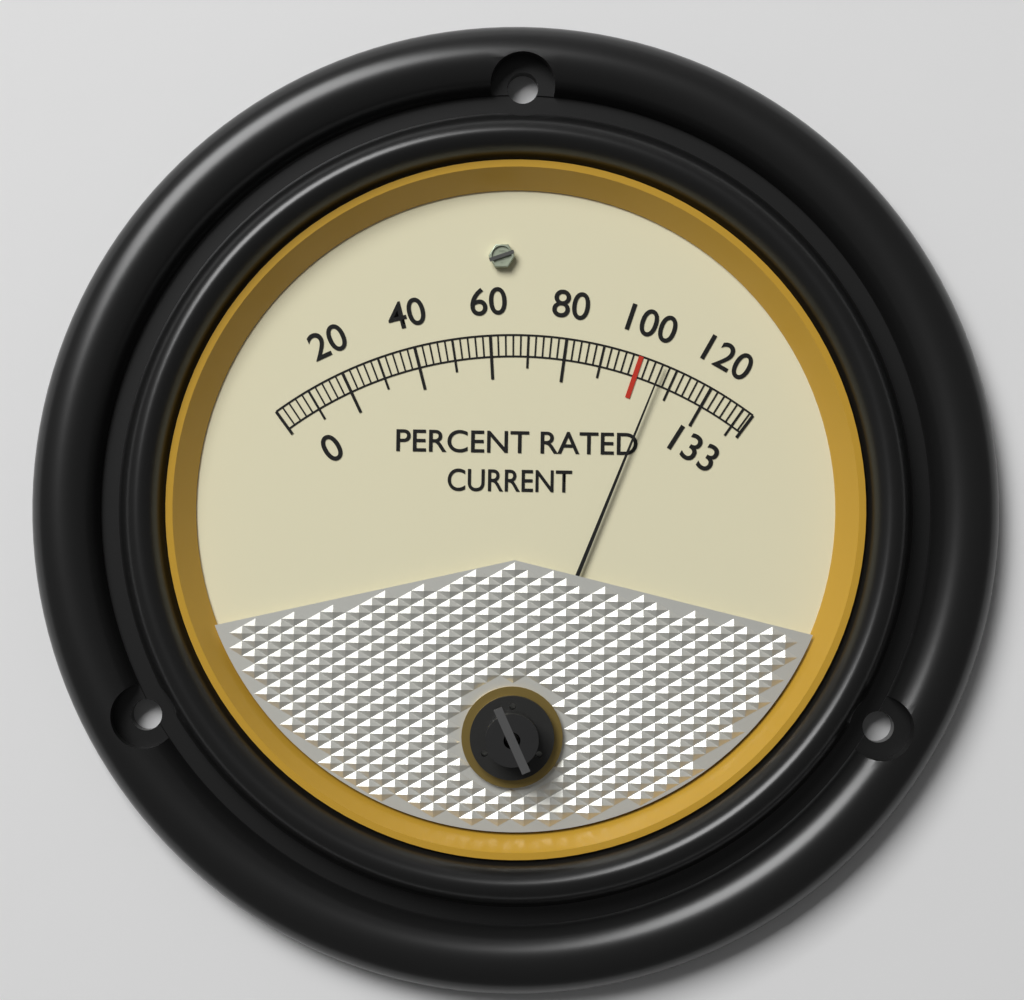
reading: 106 %
